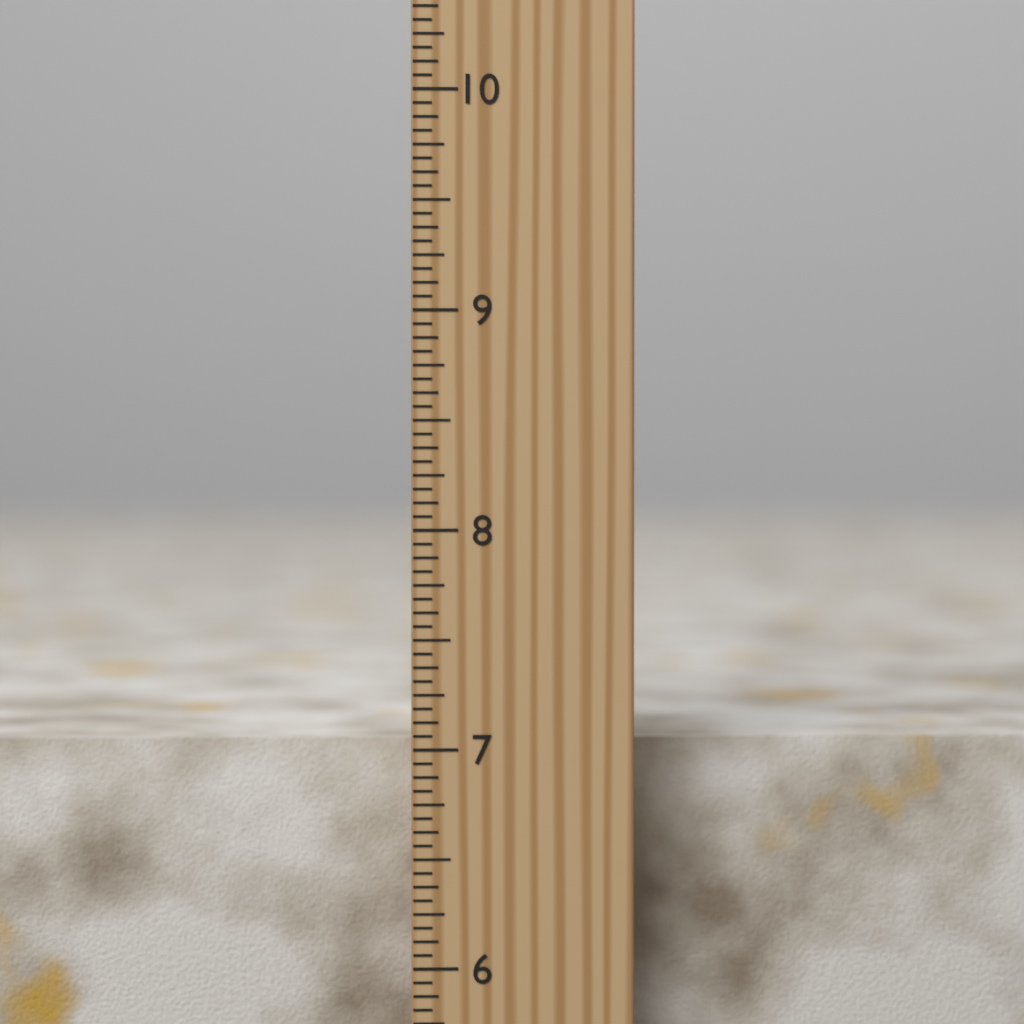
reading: 7.0000 inch
